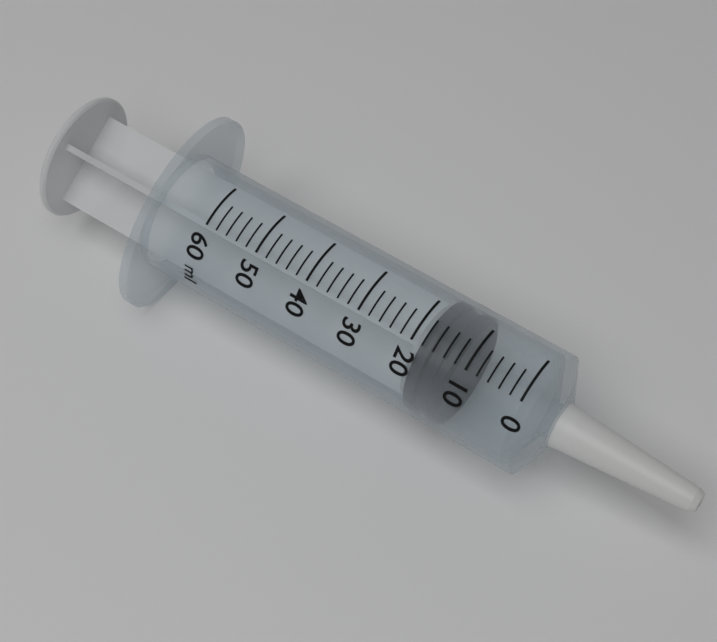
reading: 12 ml
